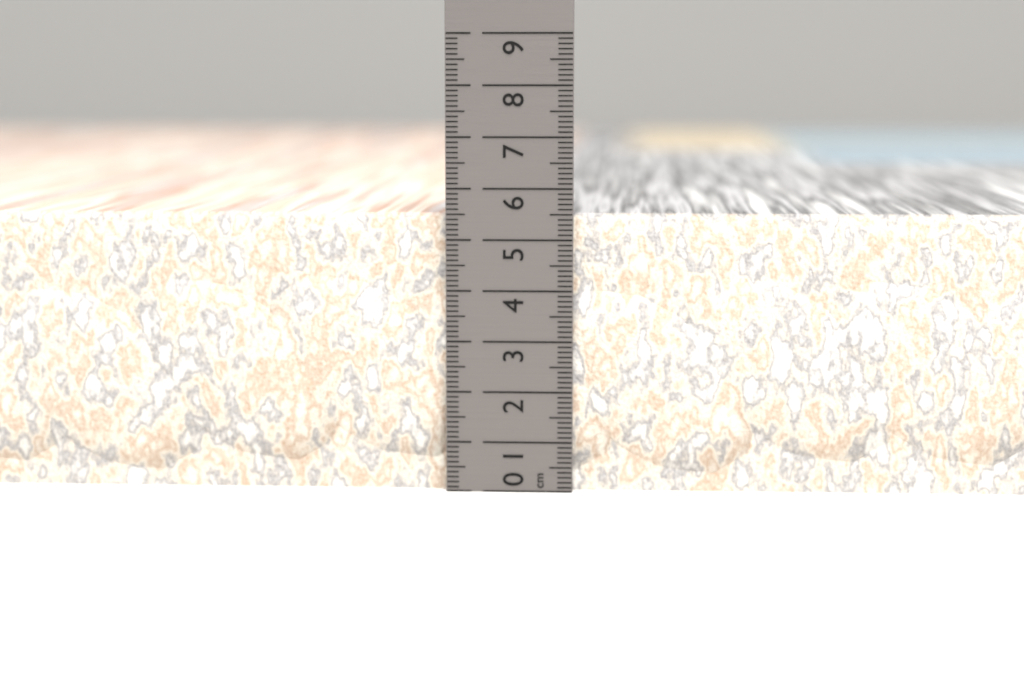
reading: 5.5 cm
